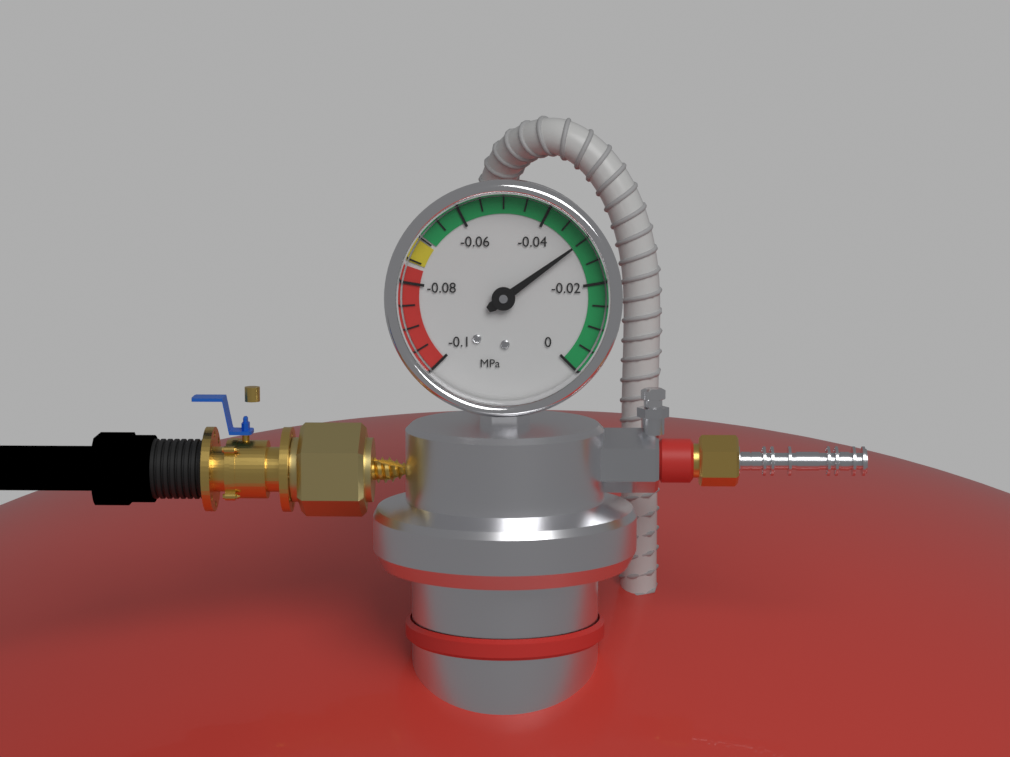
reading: -0.030 MPa
